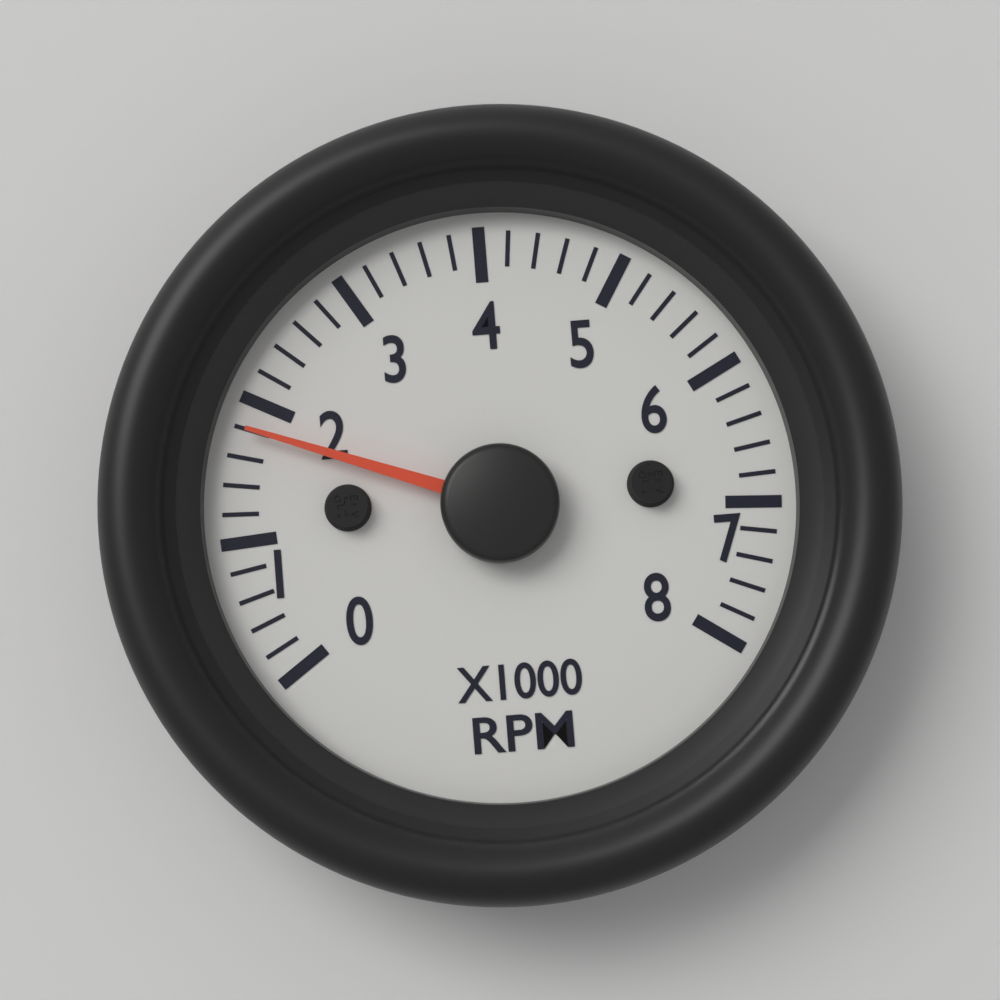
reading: 1800 RPM
